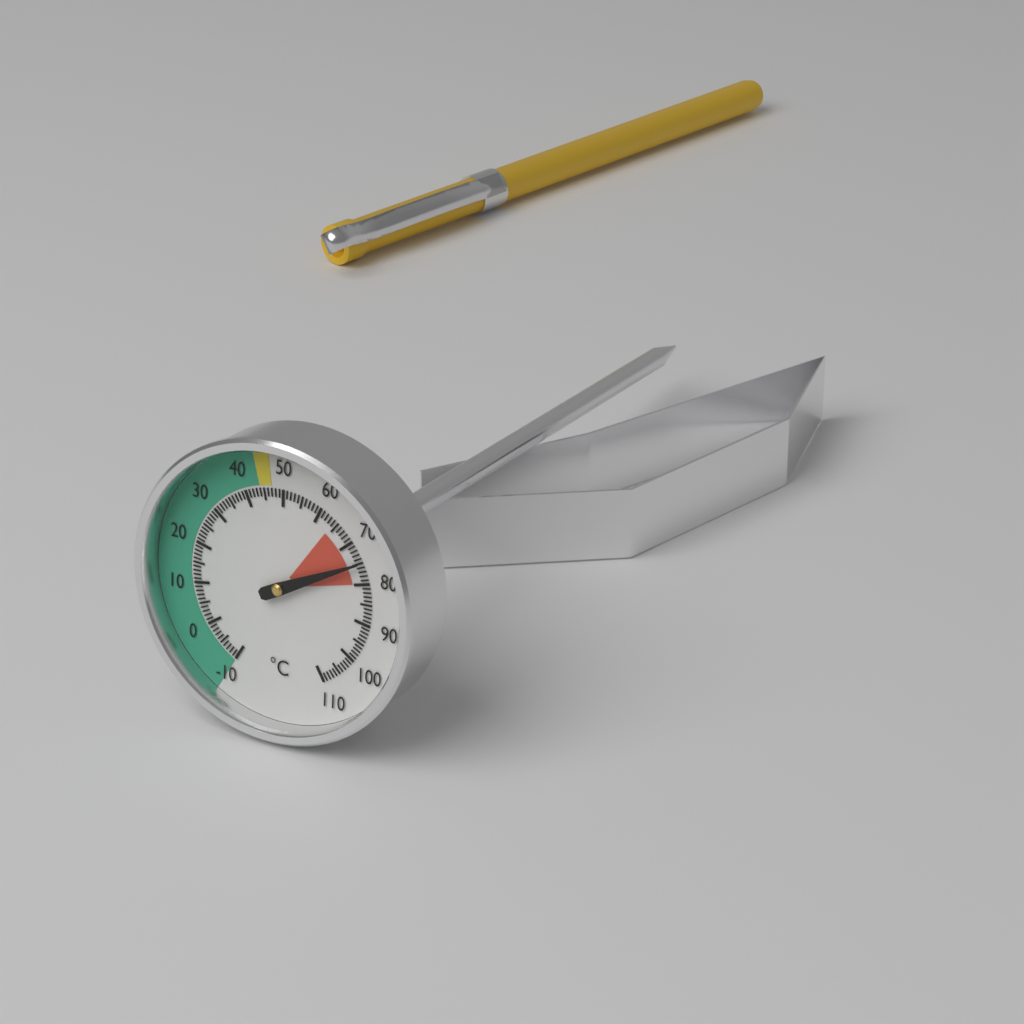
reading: 75 °C
